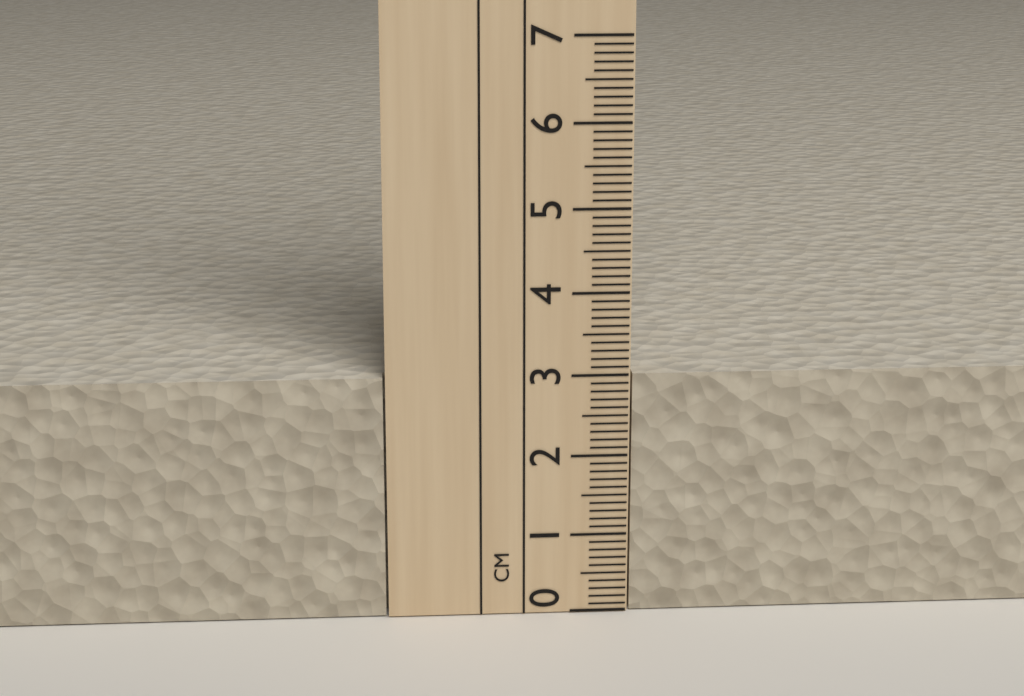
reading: 3.0 cm
